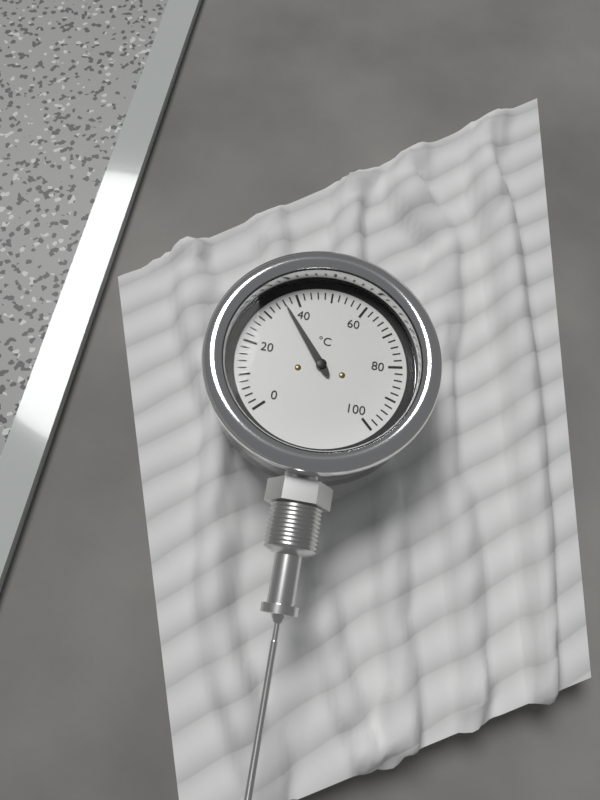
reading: 36 °C
